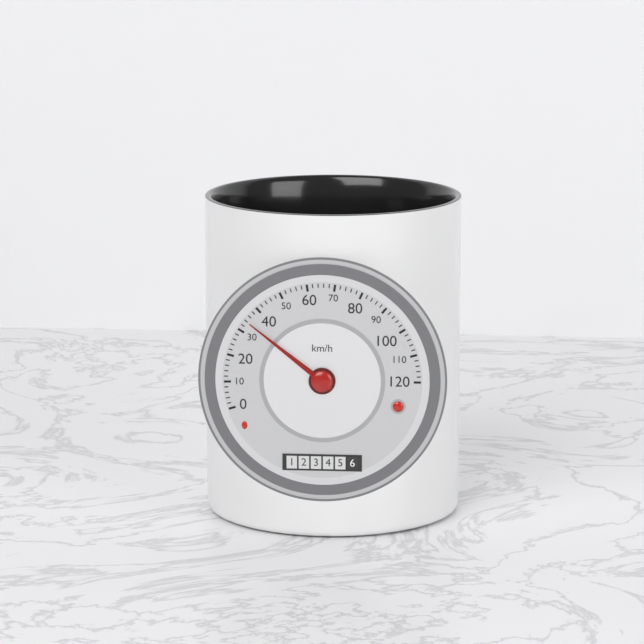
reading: 34 km/h
